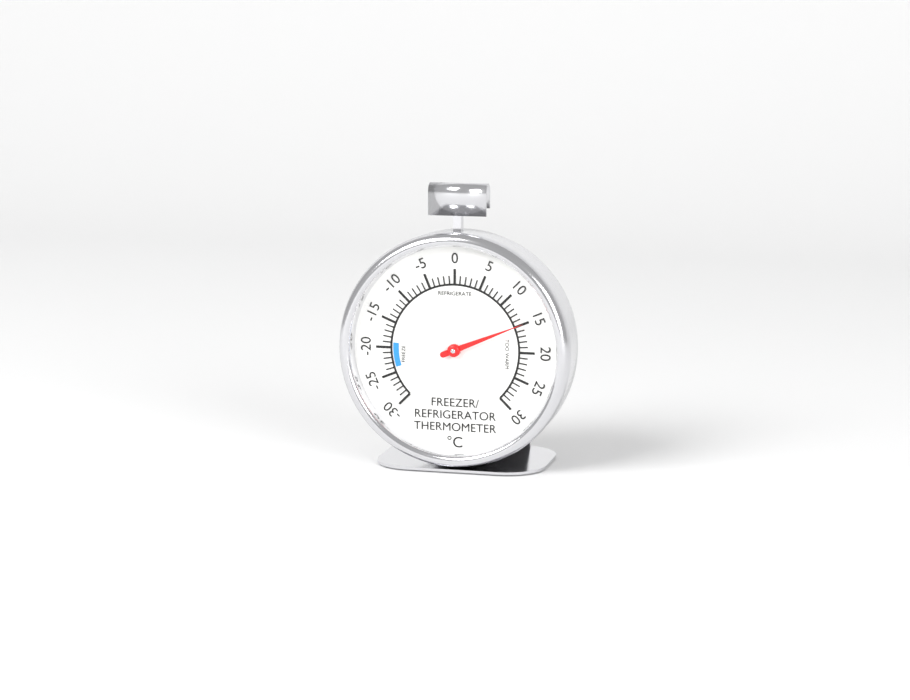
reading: 15 °C
